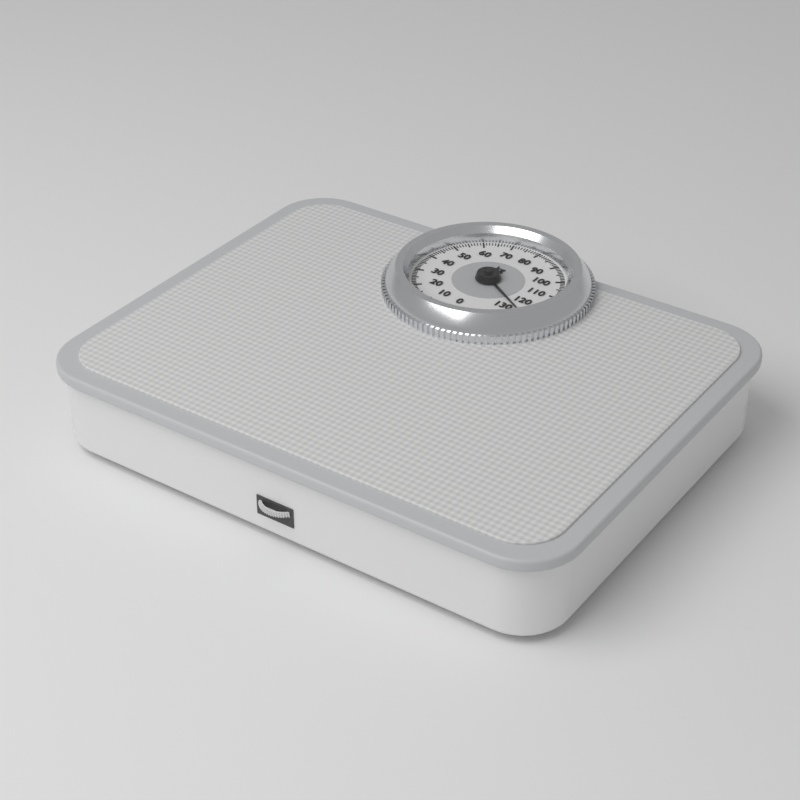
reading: 126 kg
